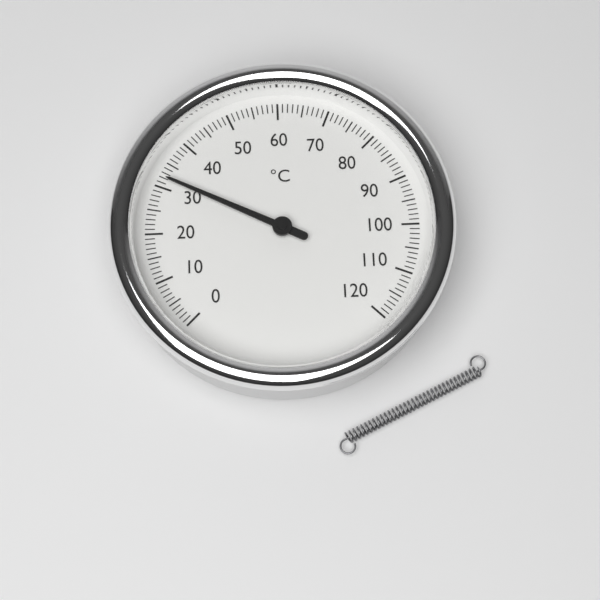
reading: 32 °C
